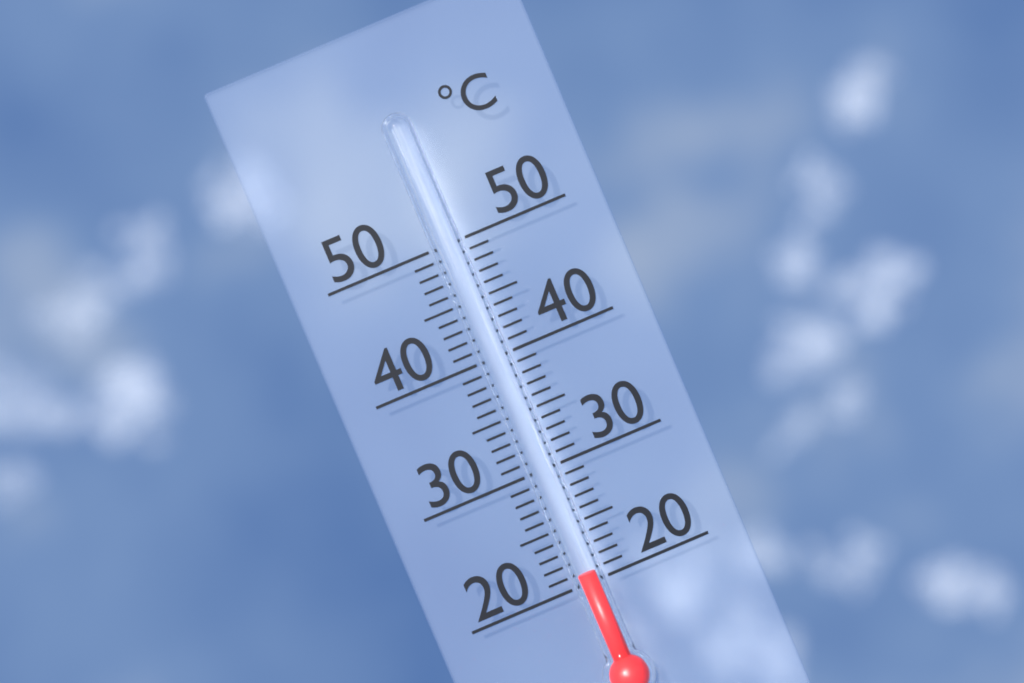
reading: 21 °C
